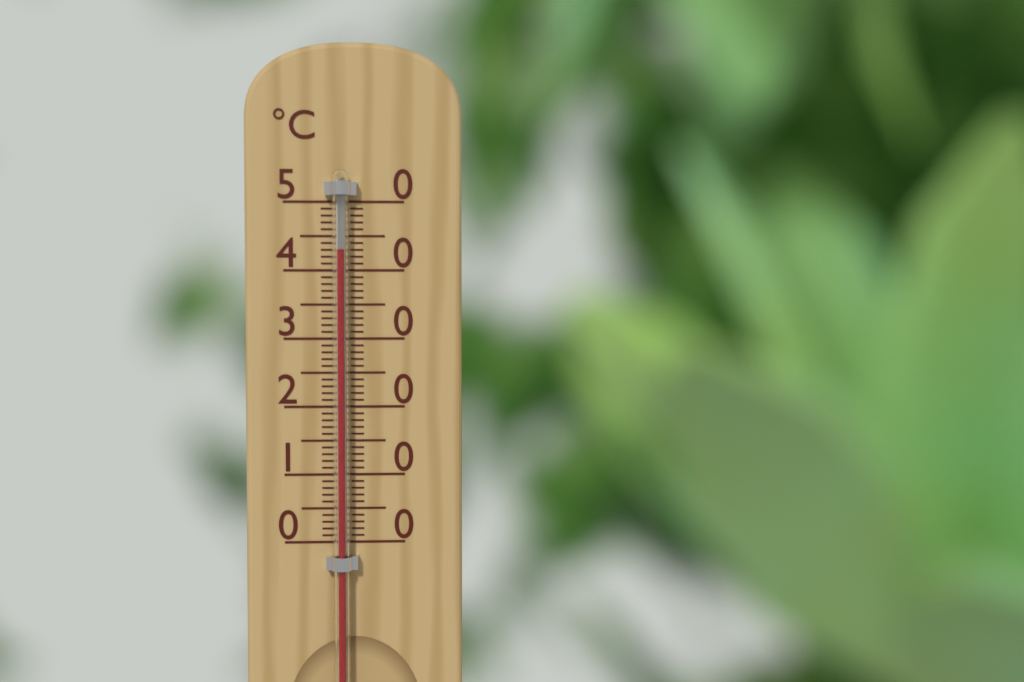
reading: 43 °C
